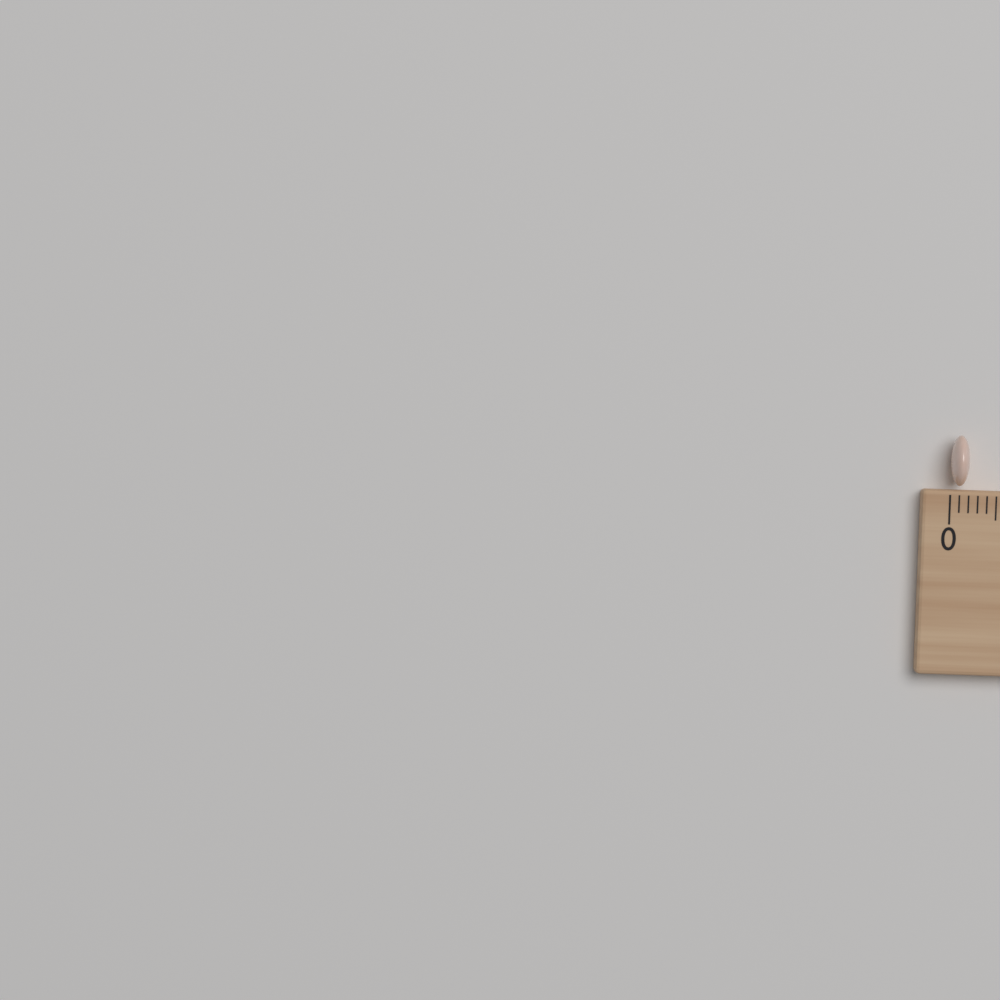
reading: 0.2 cm
